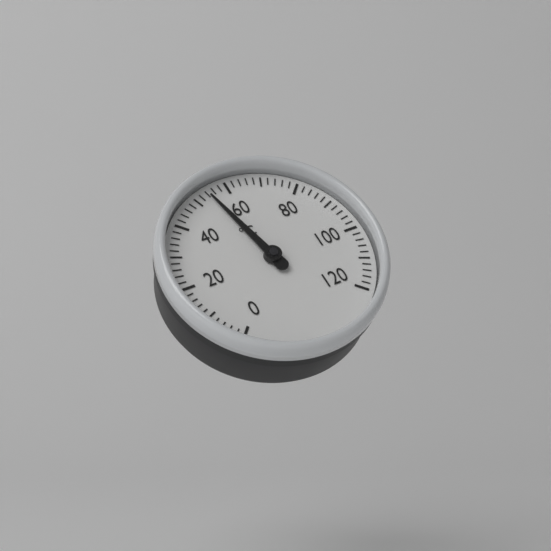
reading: 54 °C
